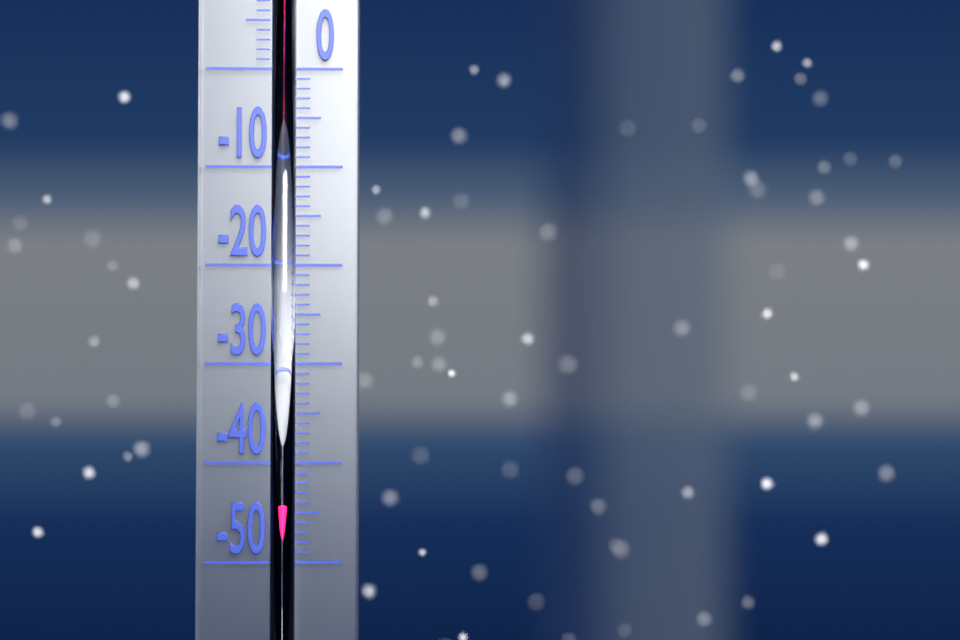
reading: -44 °C
